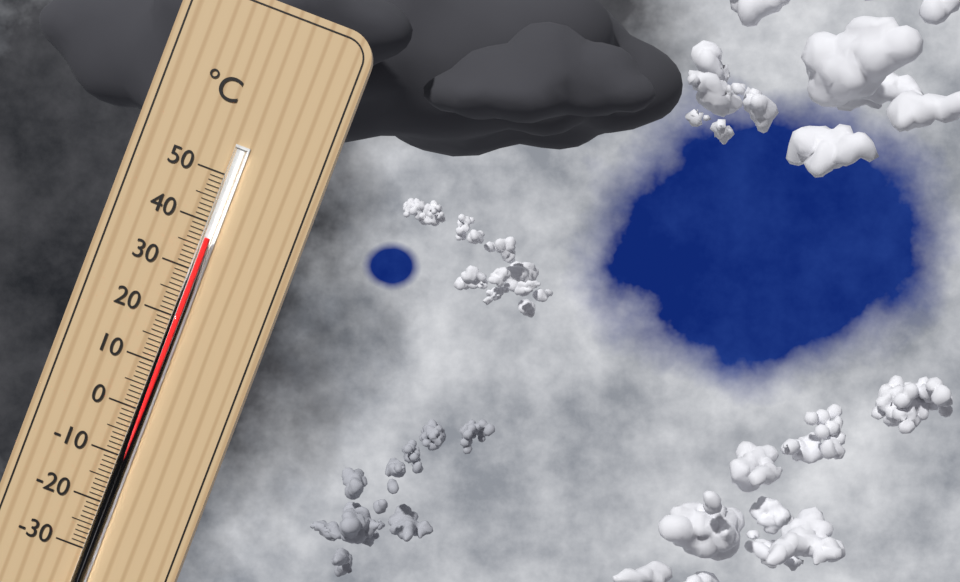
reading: 37 °C
